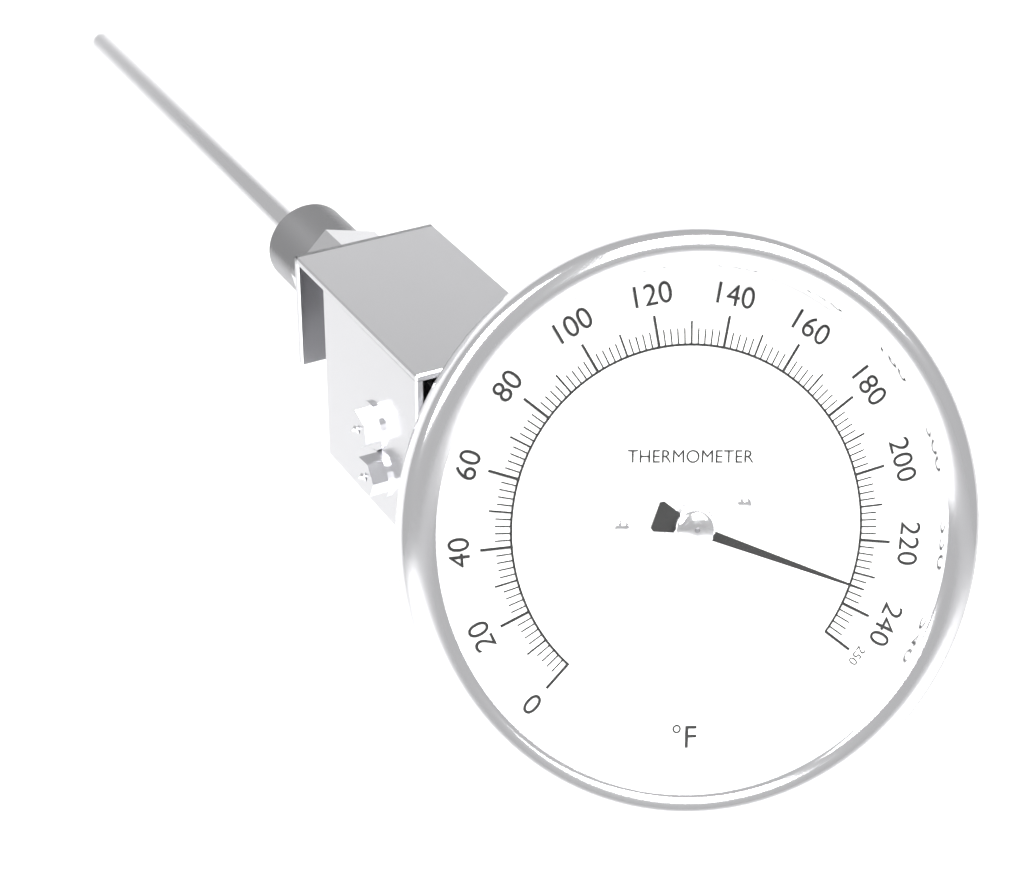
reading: 234 °F
